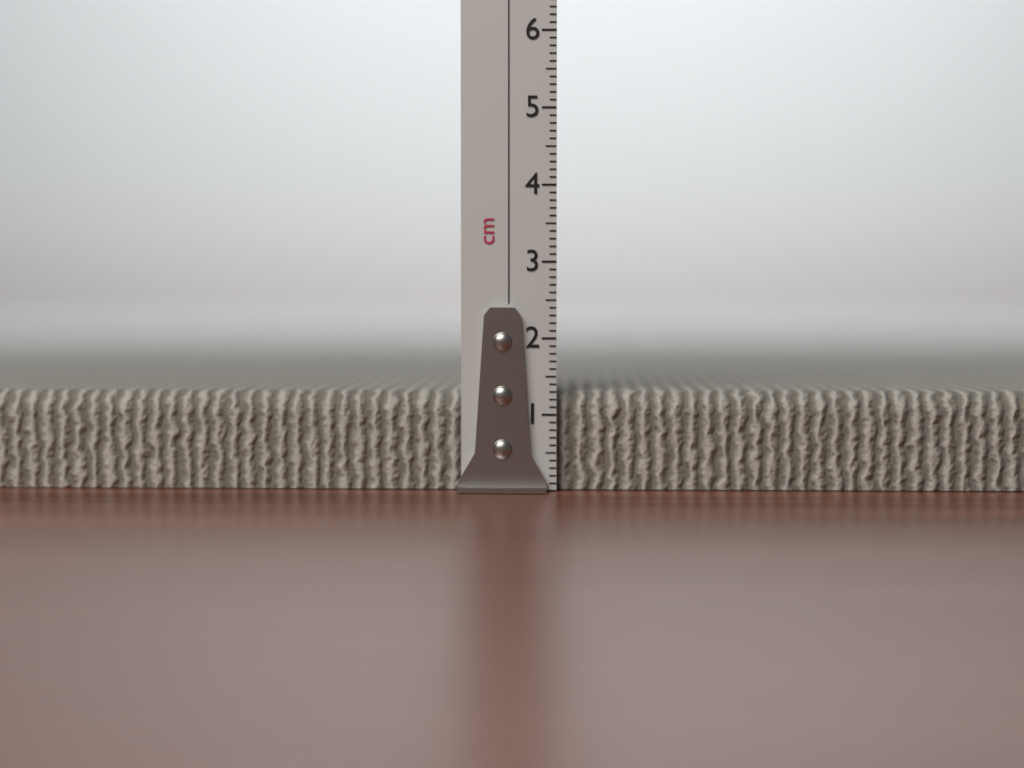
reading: 1.3 cm
